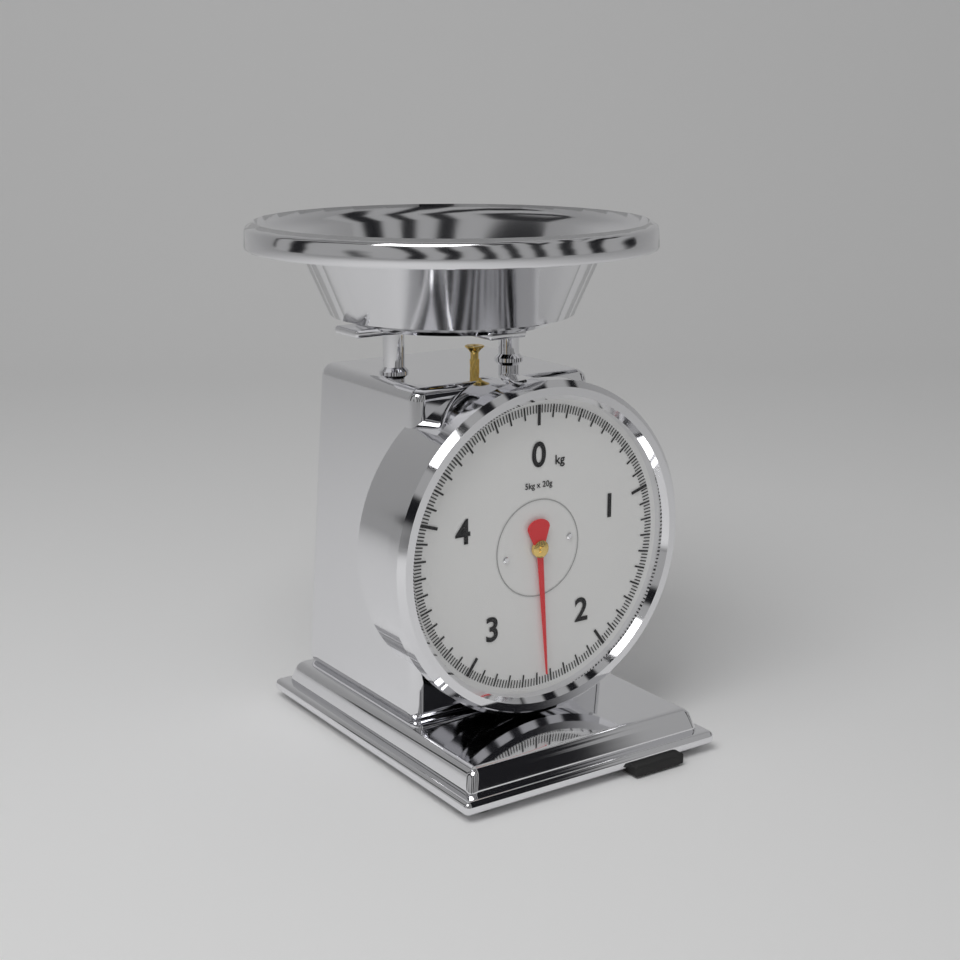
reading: 2.44 kg
